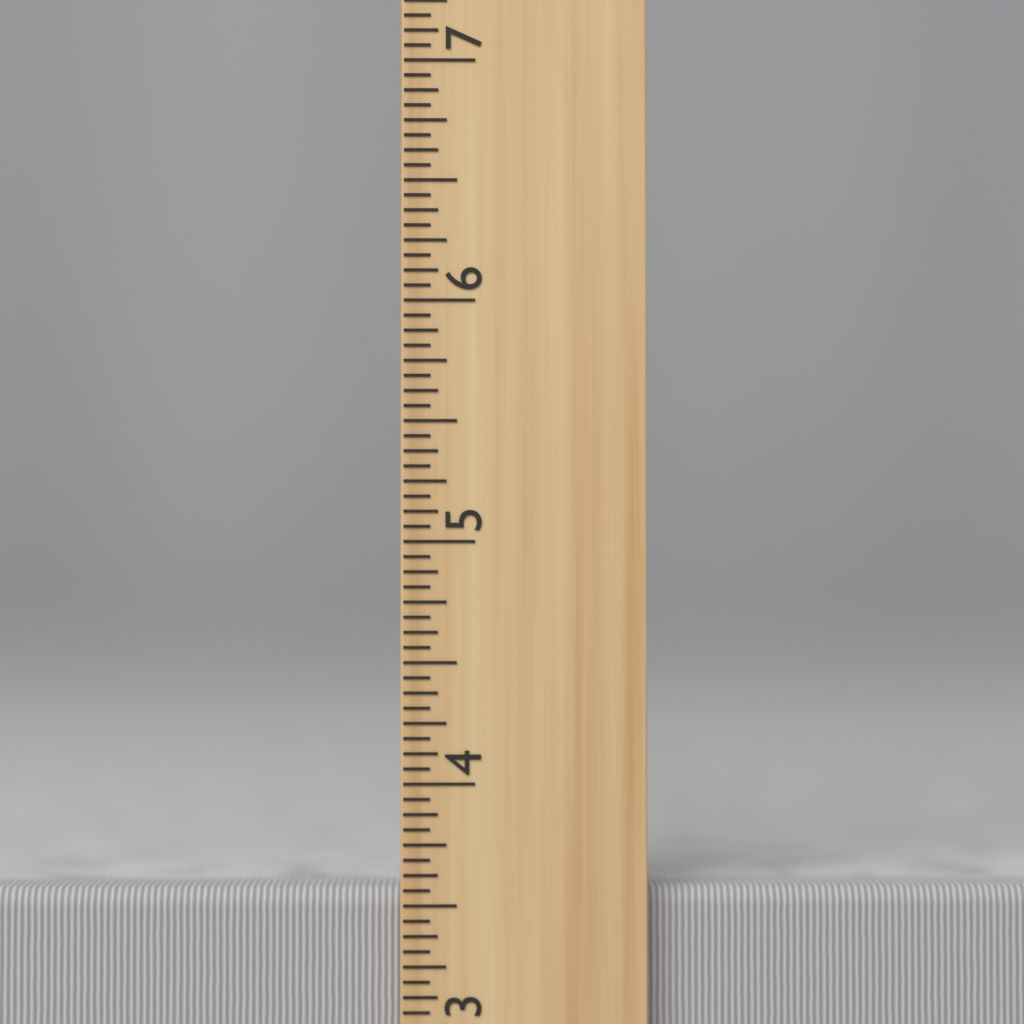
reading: 3.5625 inch
